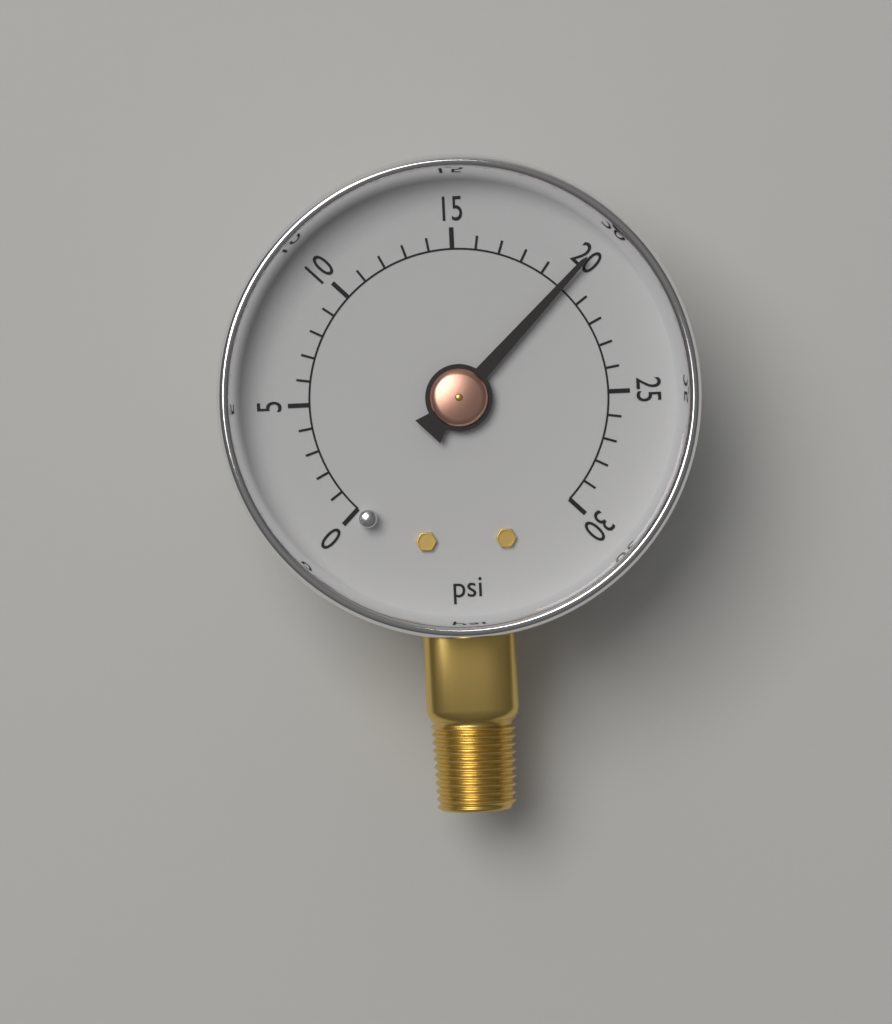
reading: 20 psi
